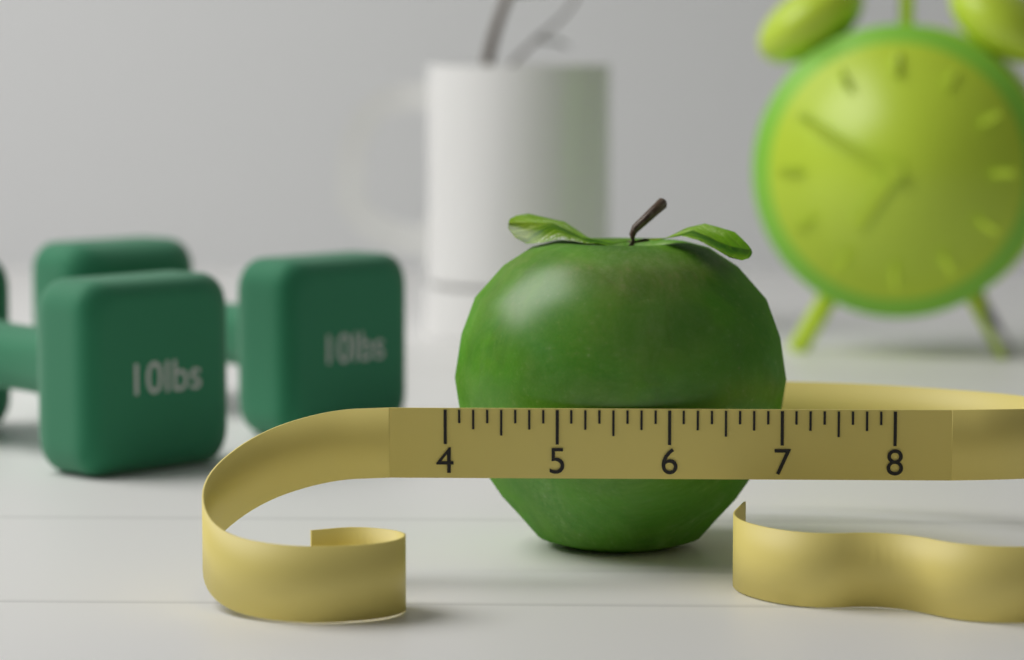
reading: 7.125 (no unit)
